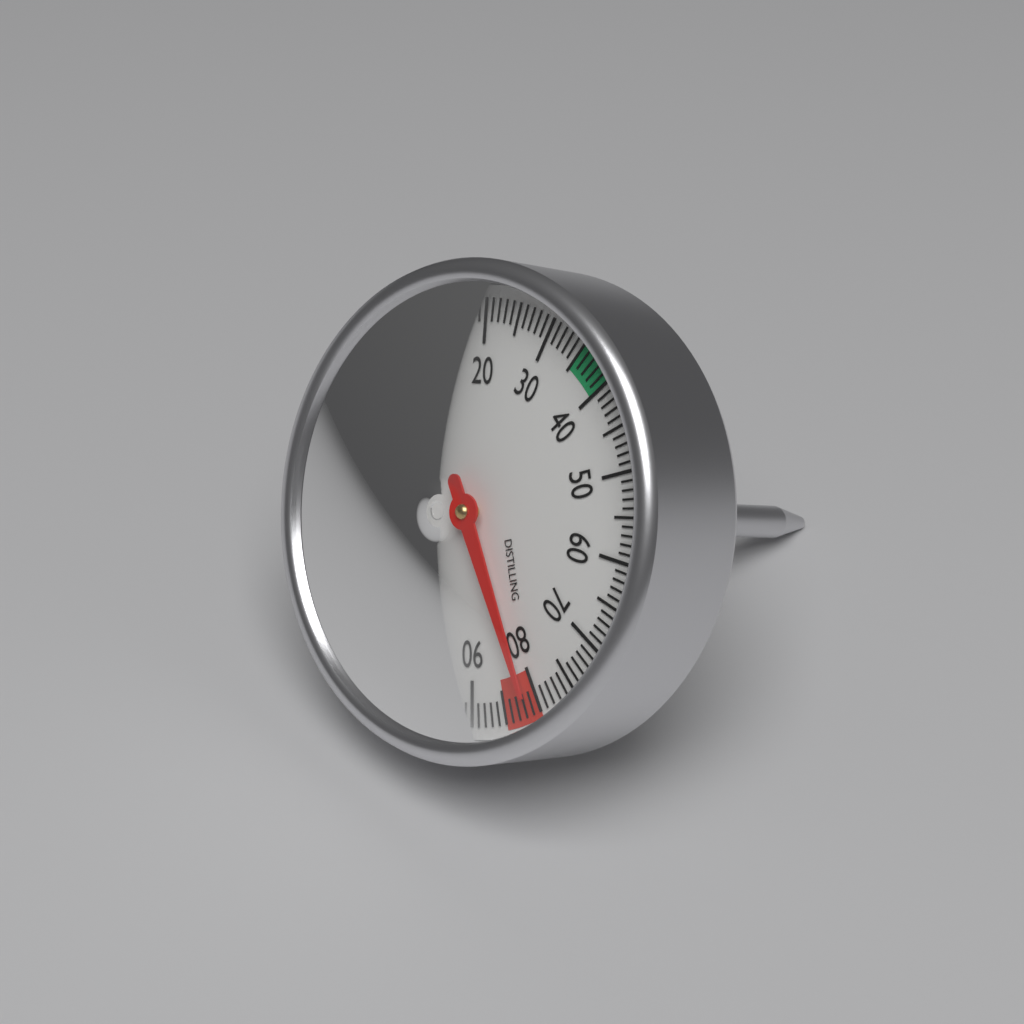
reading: 81 °C
